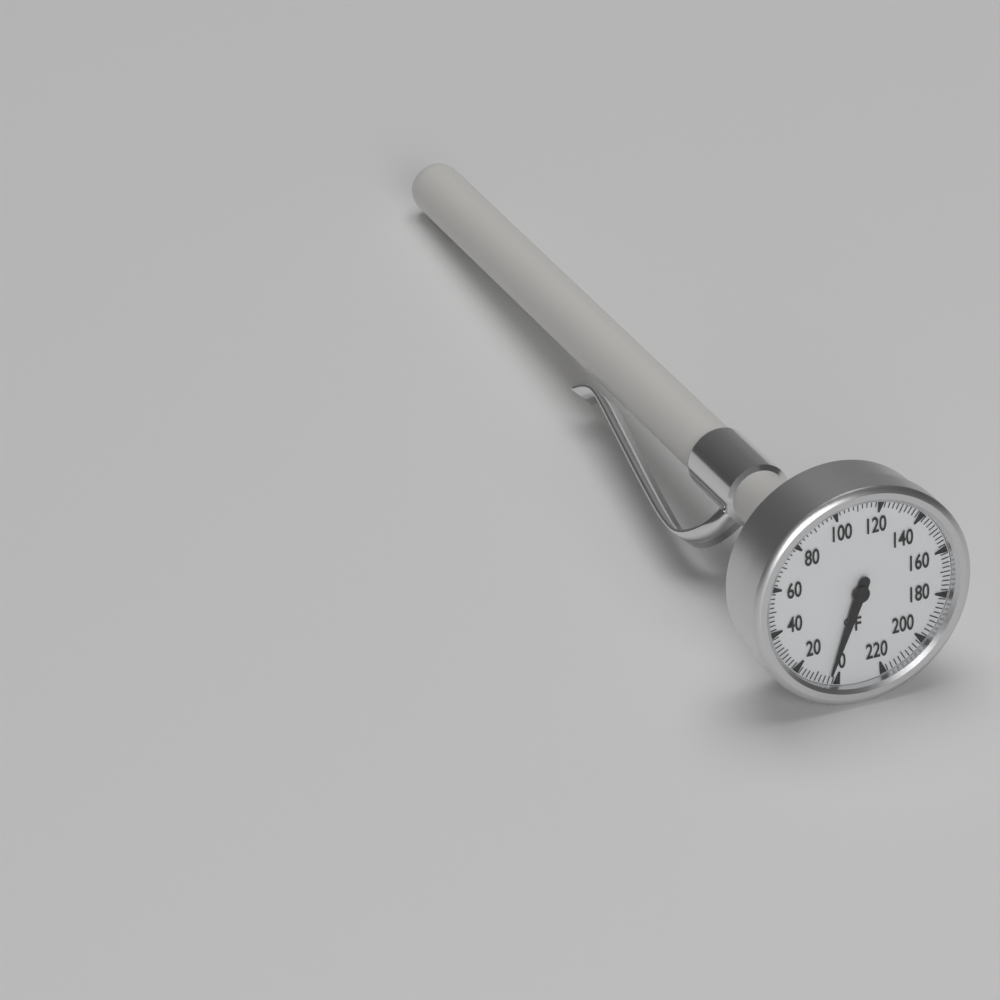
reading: 4 °F
